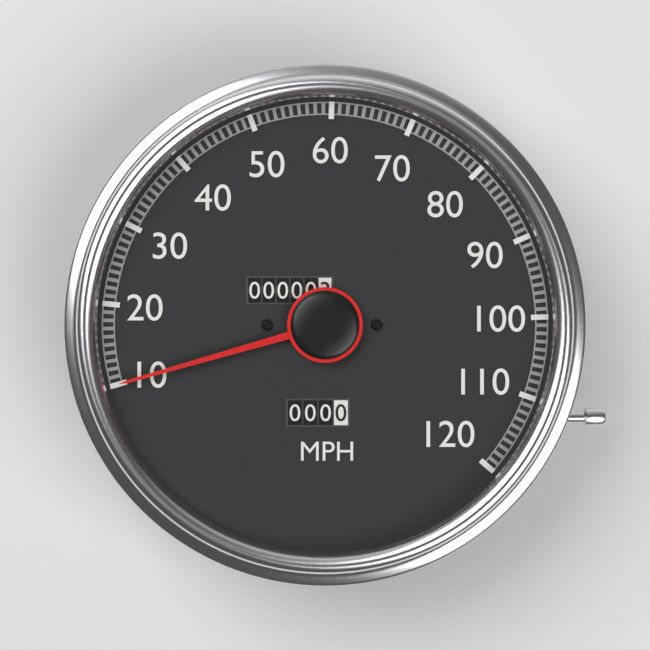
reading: 10 MPH
